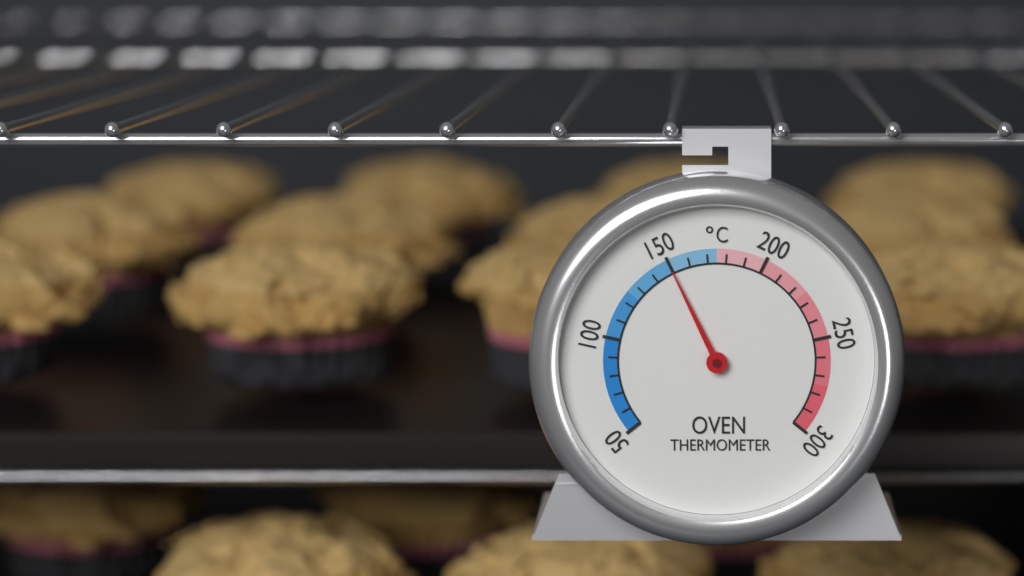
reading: 150 °C
